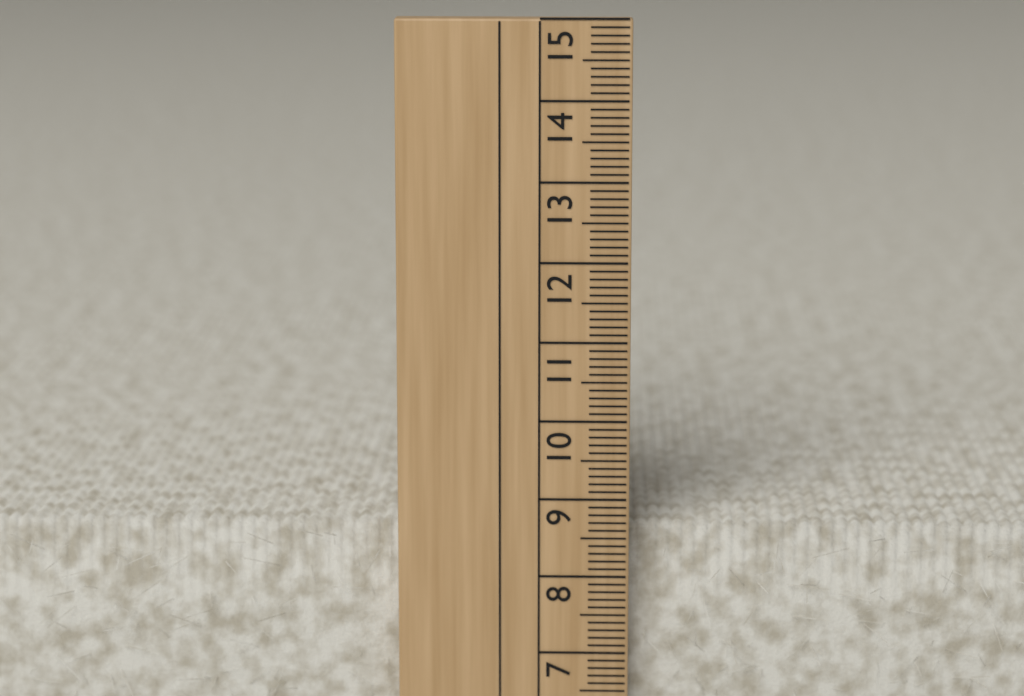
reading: 8.6 cm
